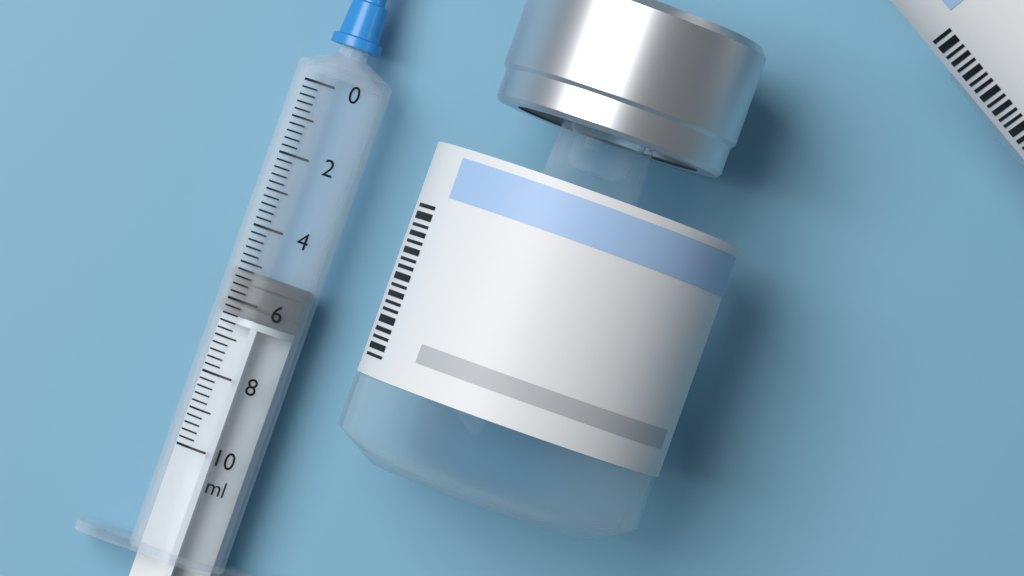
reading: 5.2 ml
